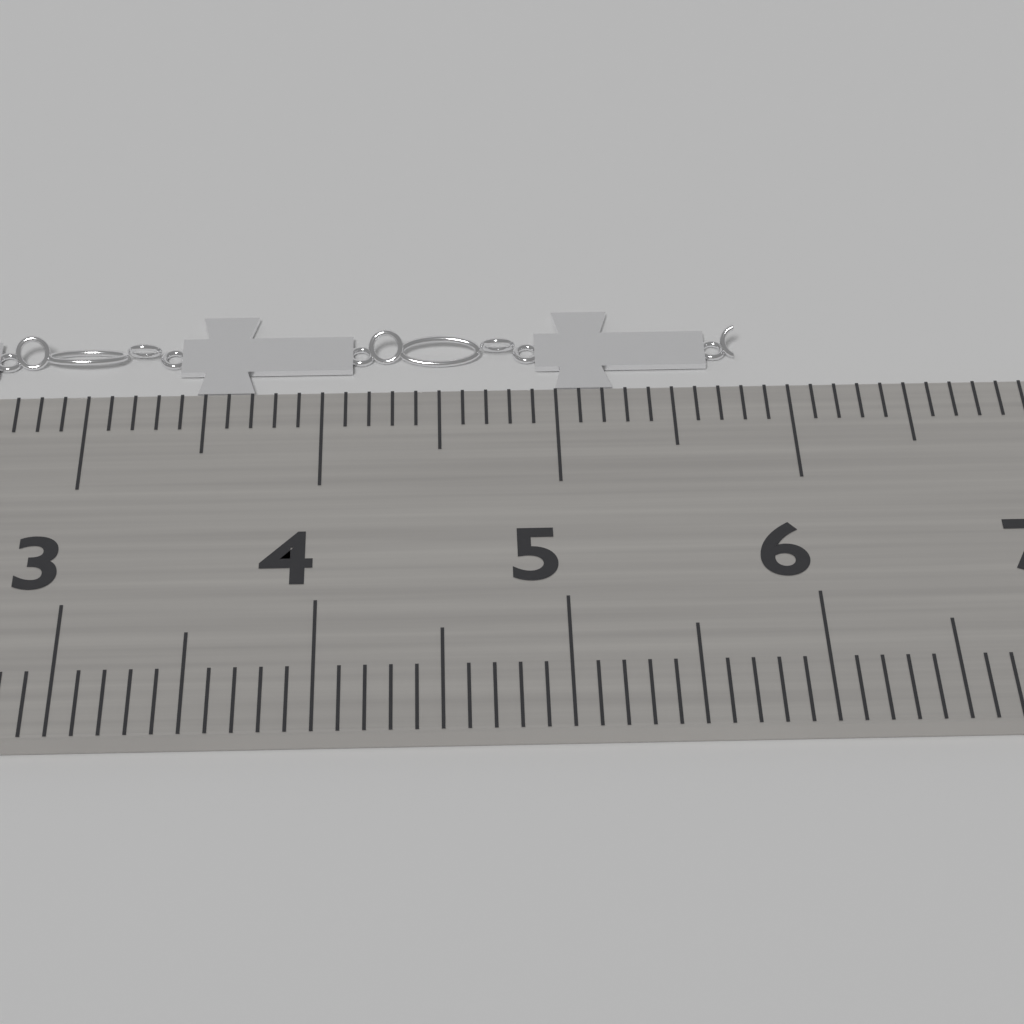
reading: 5.8 cm
